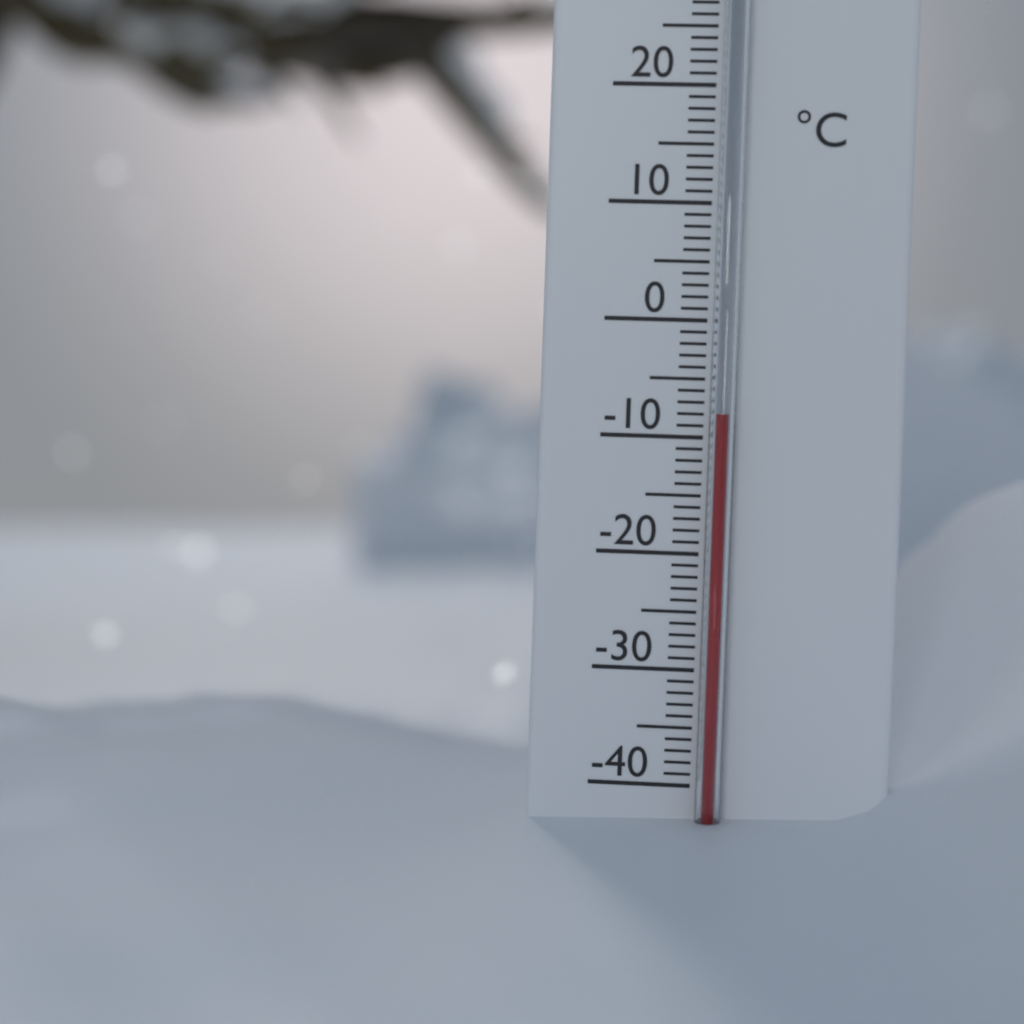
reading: -8 °C
